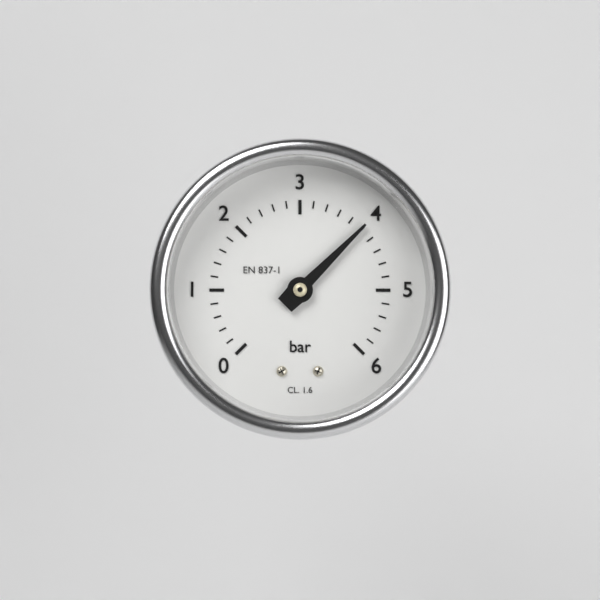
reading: 4.0 bar
